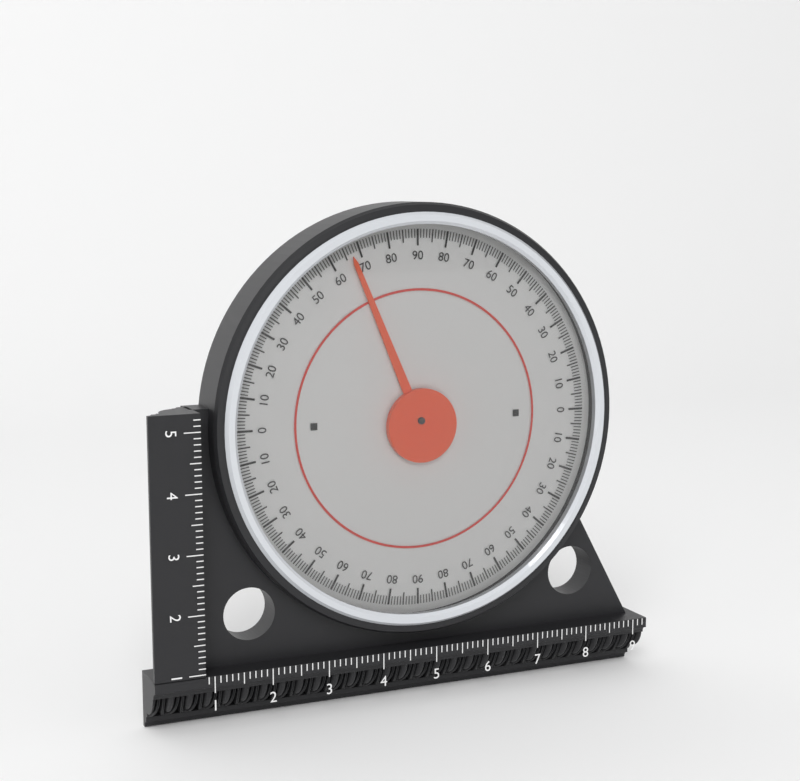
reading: 67 (no unit)
